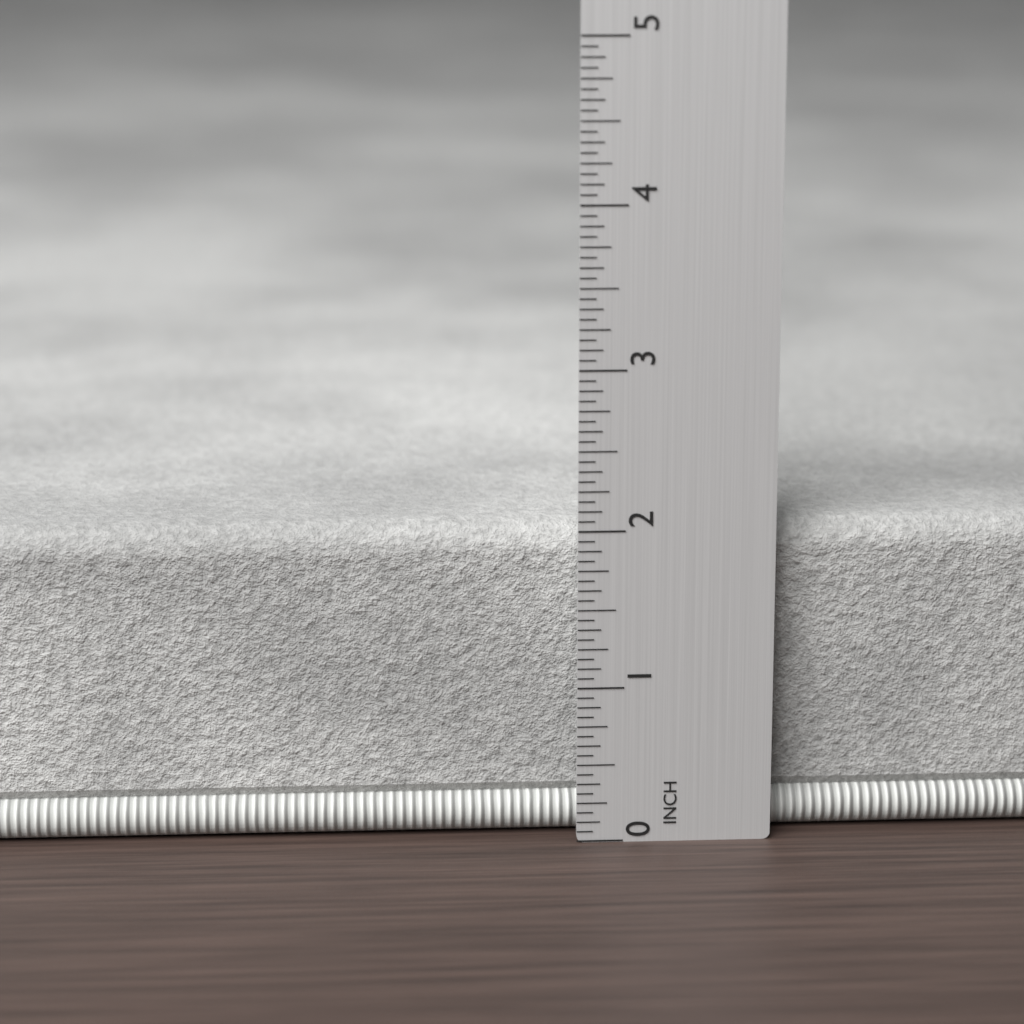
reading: 2.0000 in
